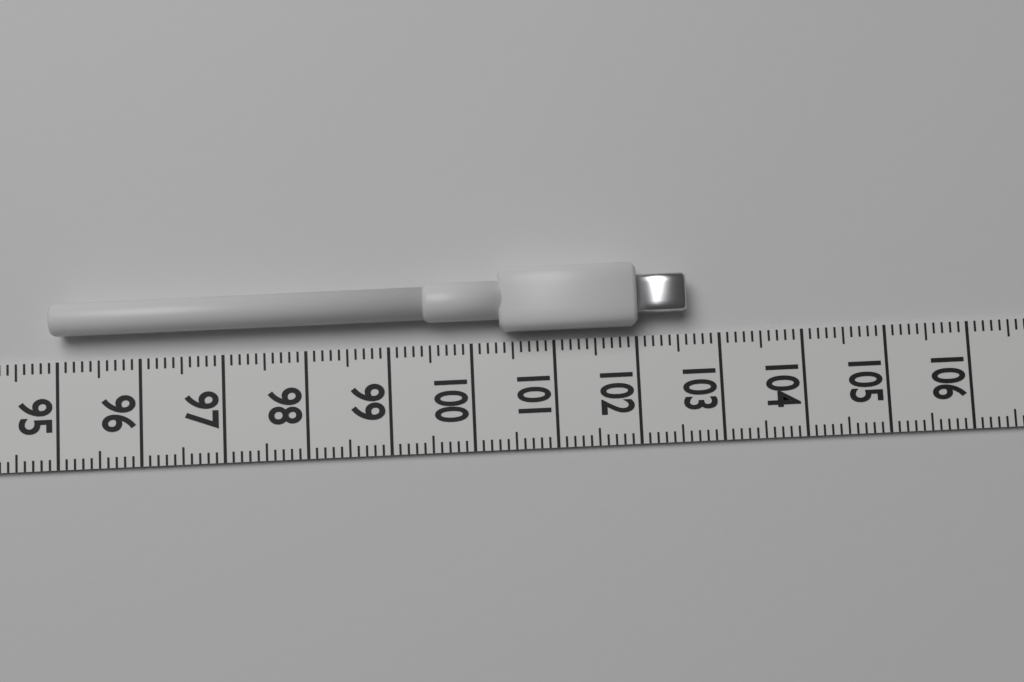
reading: 102.6 (no unit)
